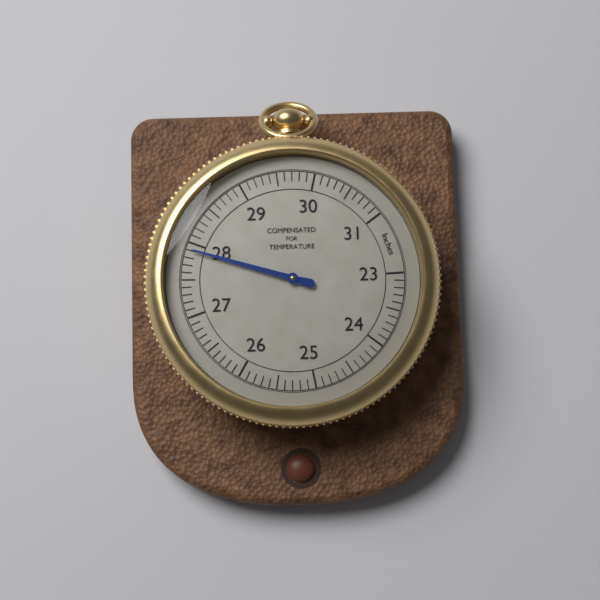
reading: 27.9 inches
